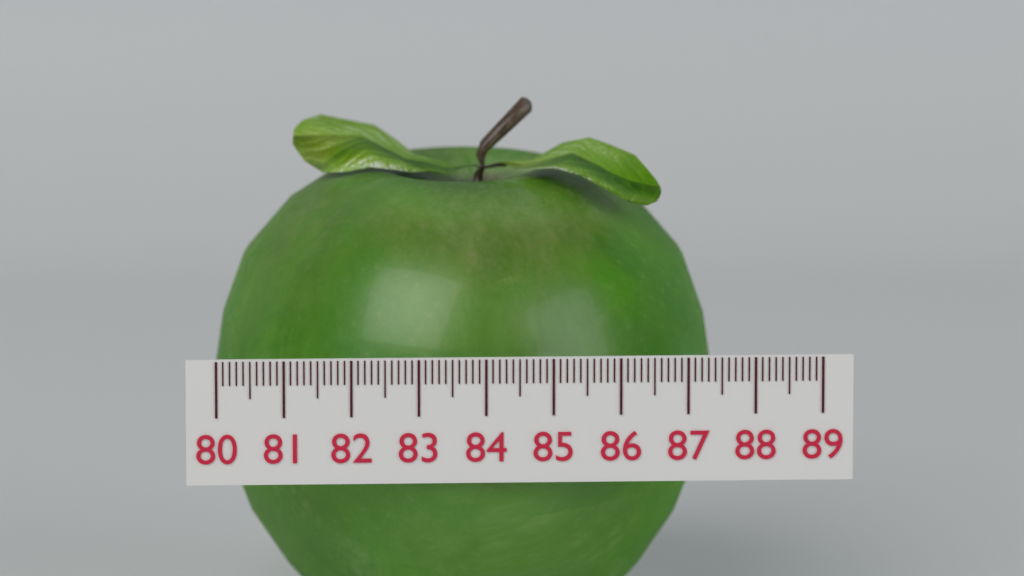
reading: 87.6 (no unit)
